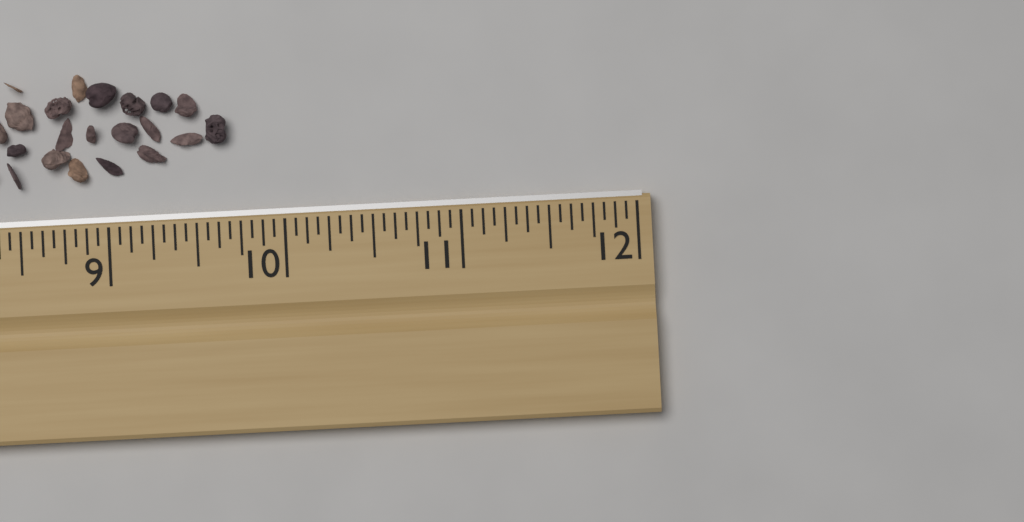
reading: 9.6875 in
